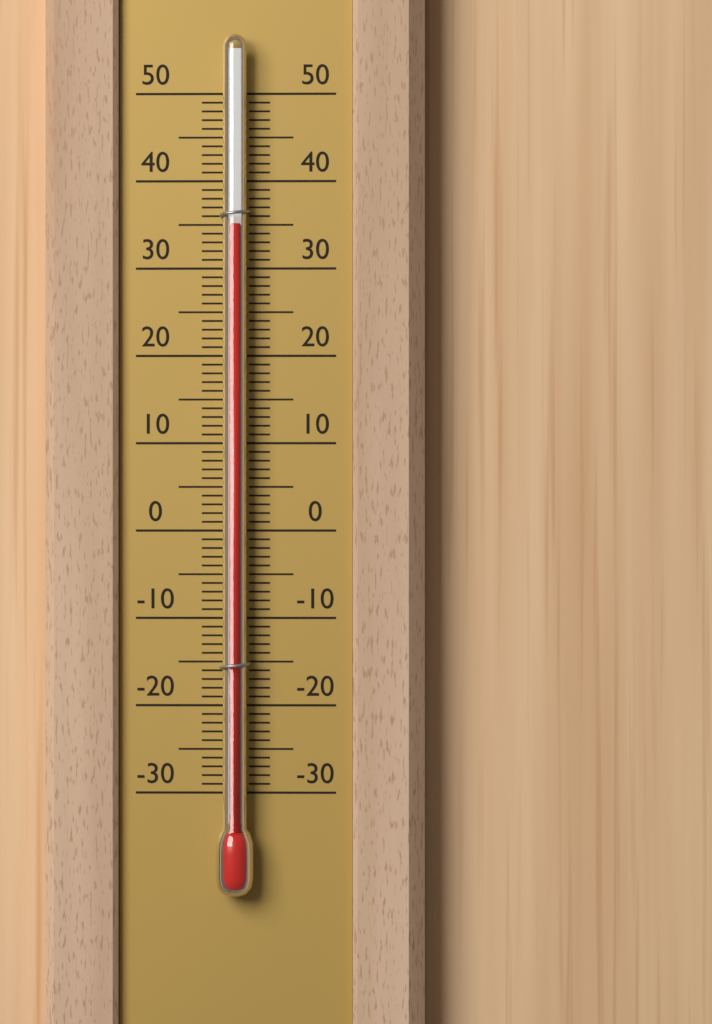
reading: 35 (no unit)
